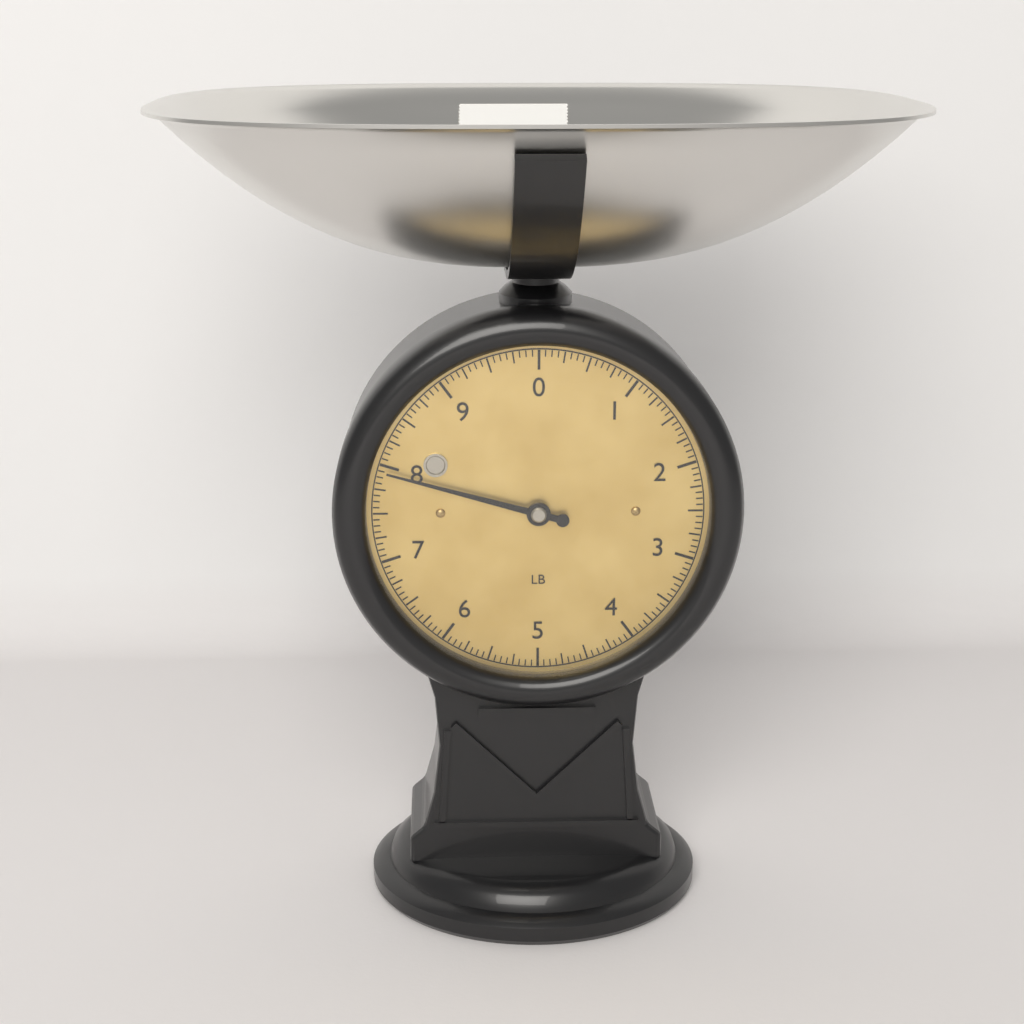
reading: 7.9375 lb
